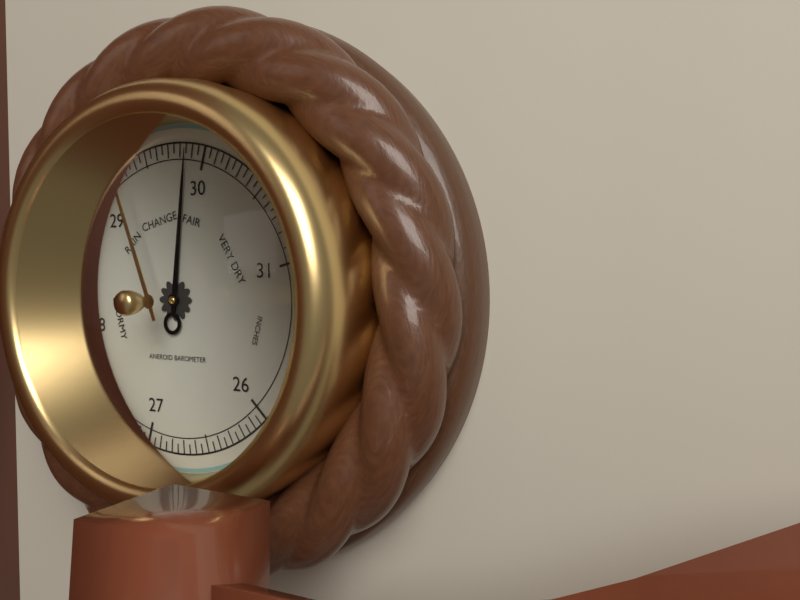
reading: 29.85 inHg
